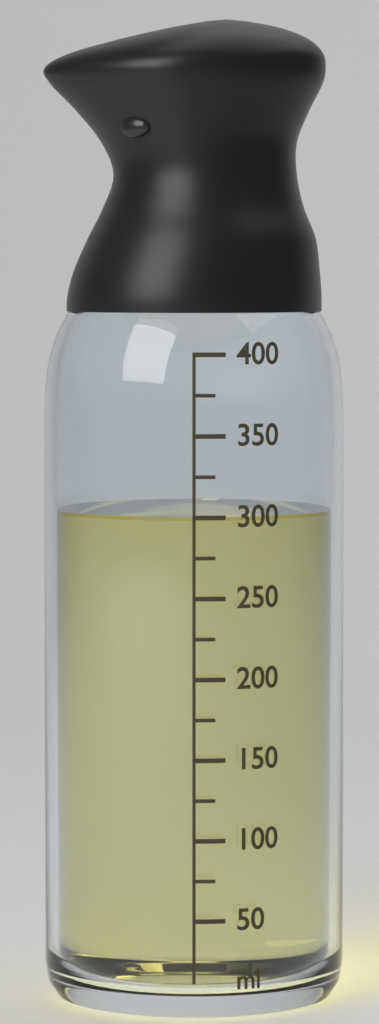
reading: 300 ml
